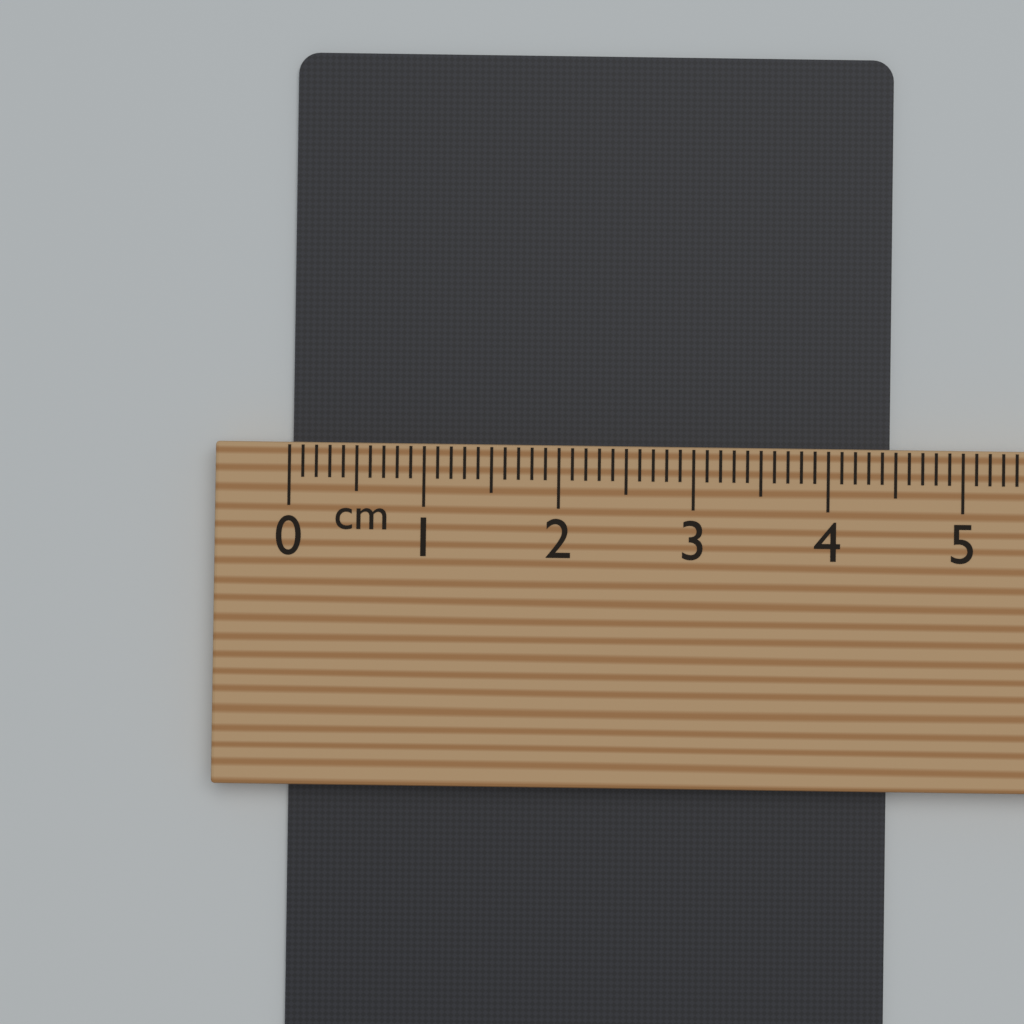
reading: 4.5 cm
